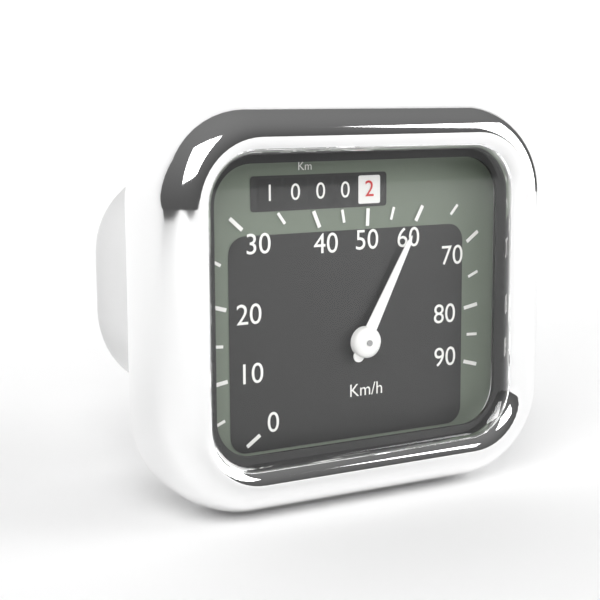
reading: 60 km/h
